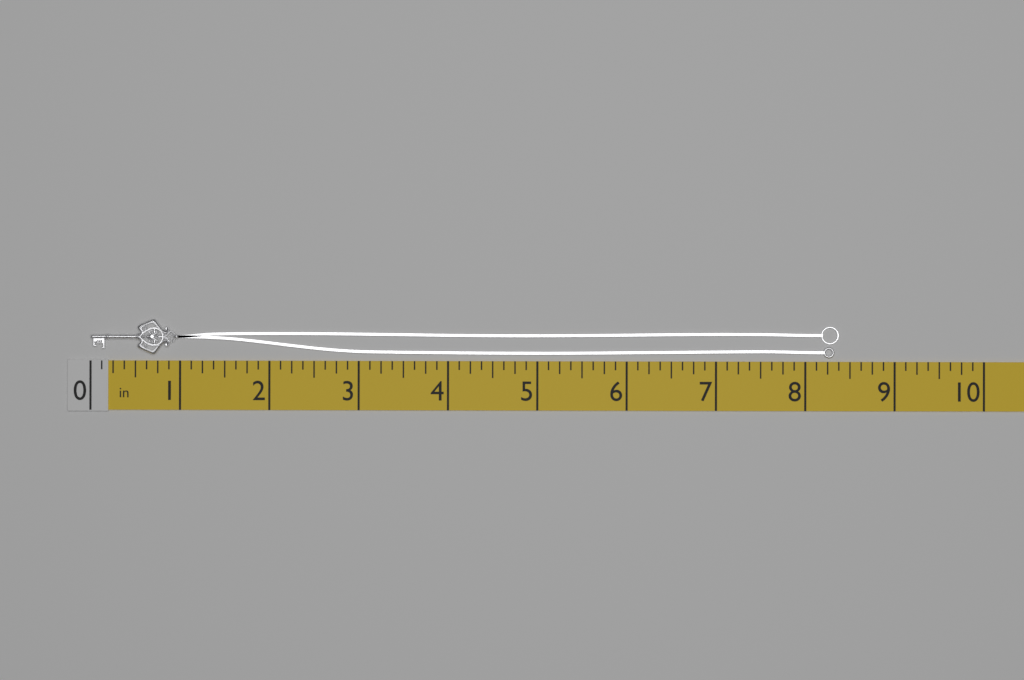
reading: 8.375 in
